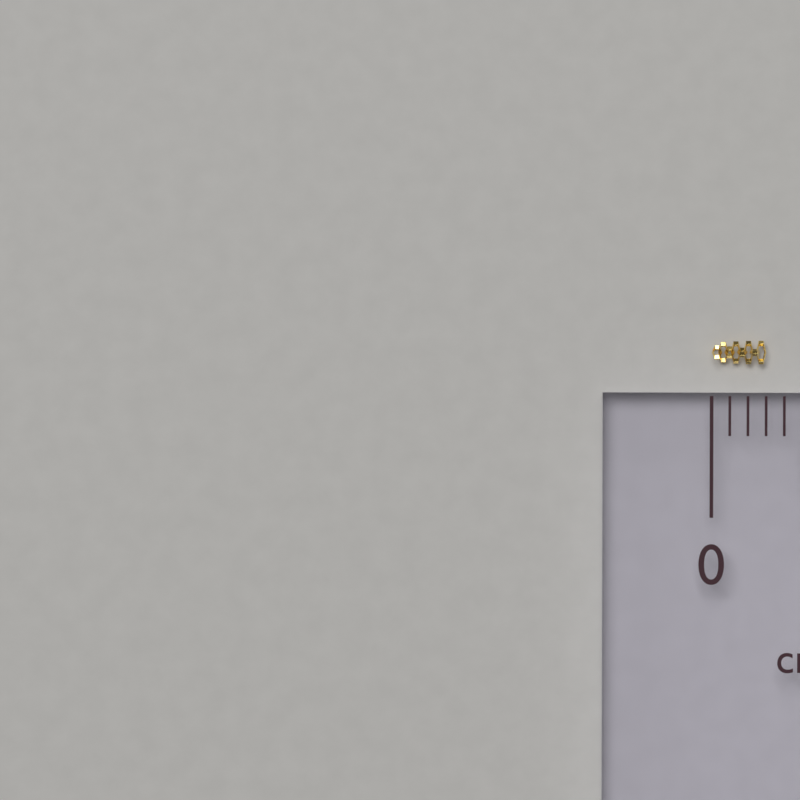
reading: 0.3 cm
